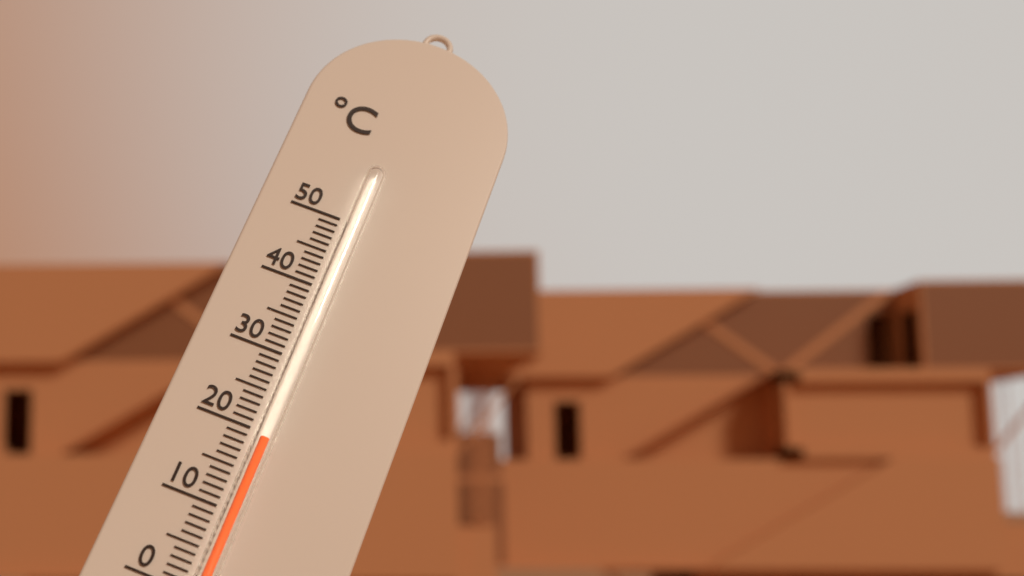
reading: 19 °C
